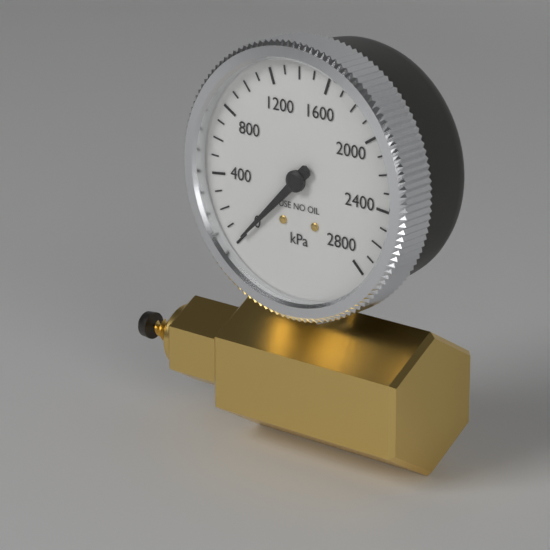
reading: 0 kPa
